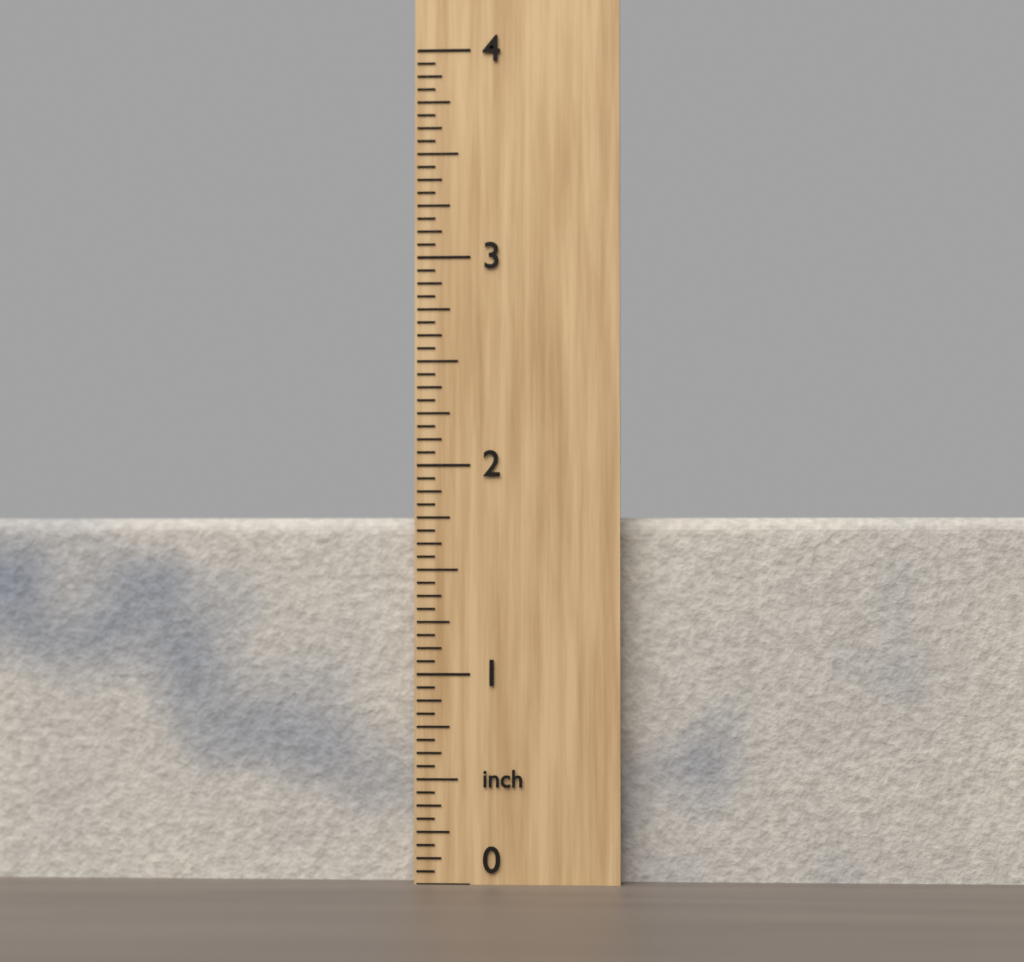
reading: 1.7500 inch
